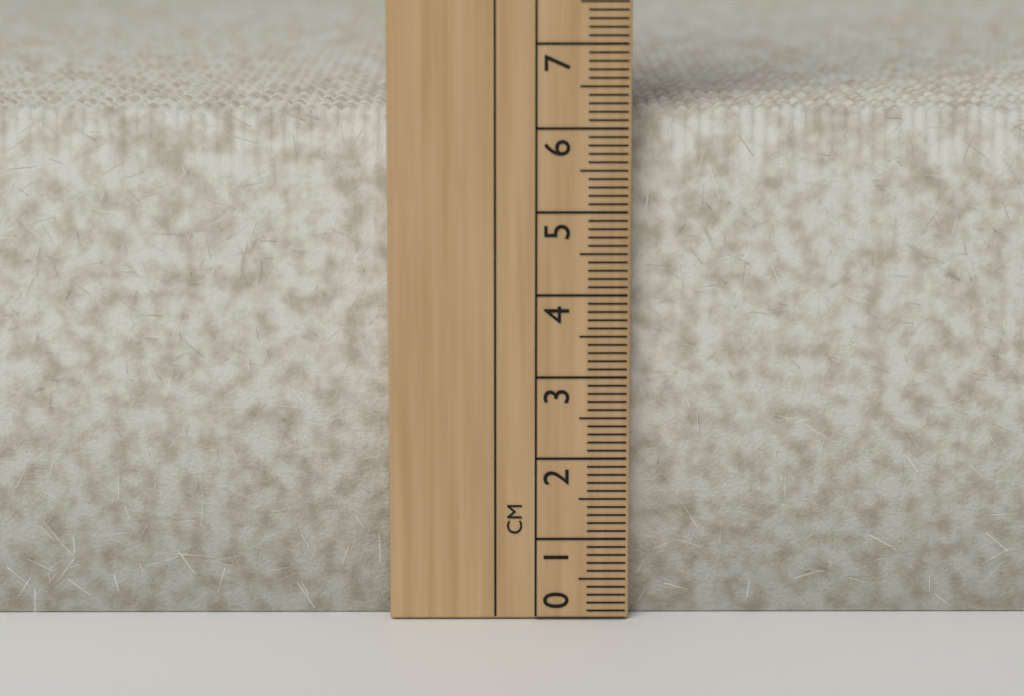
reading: 6.2 cm
